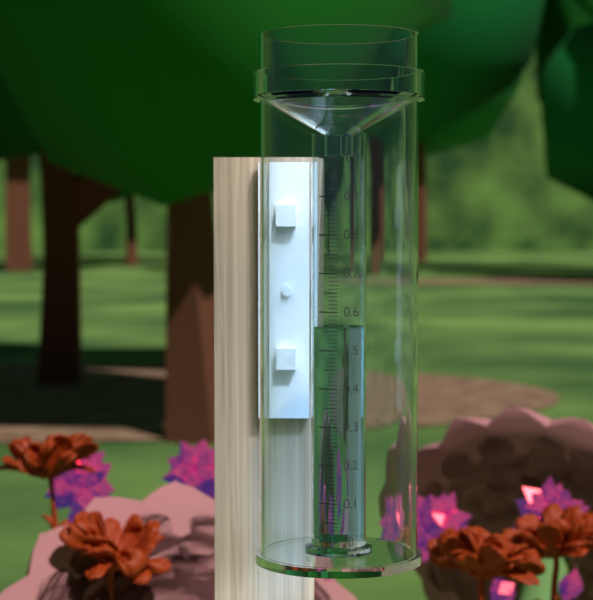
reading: 0.56 (no unit)
